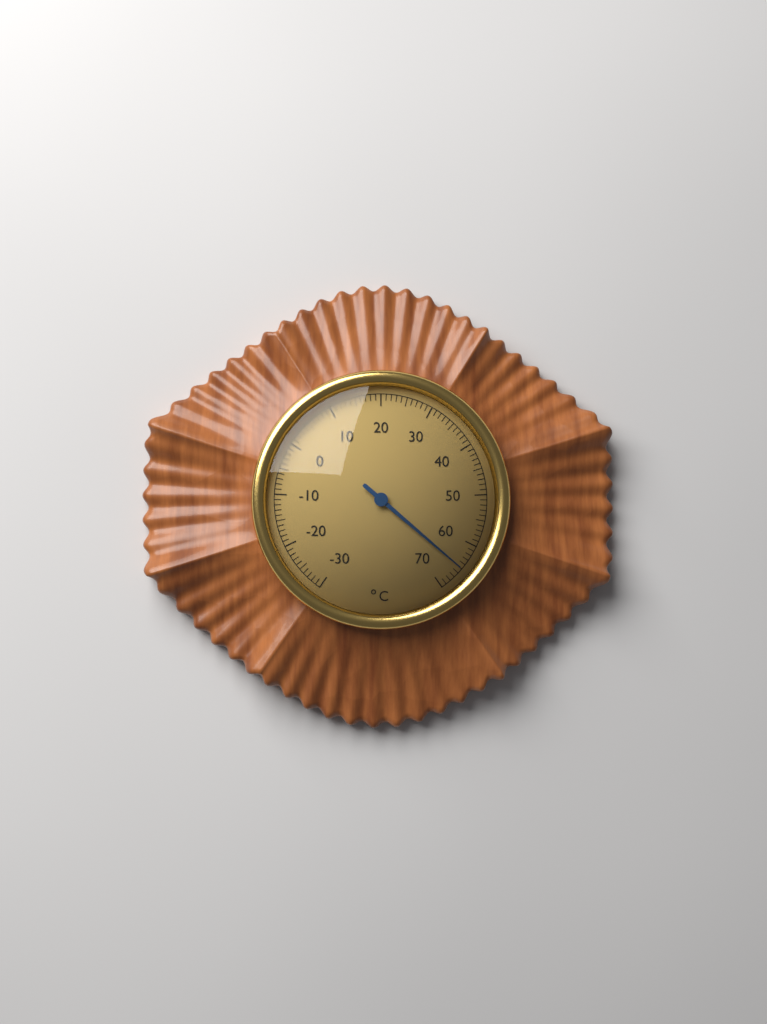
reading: 65 °C
